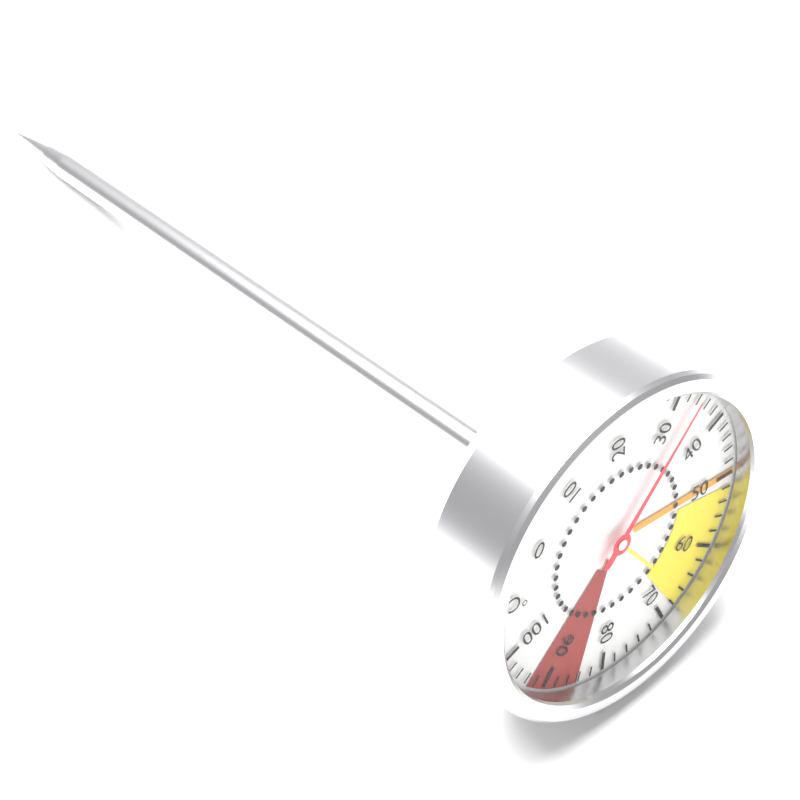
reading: 34 °C
